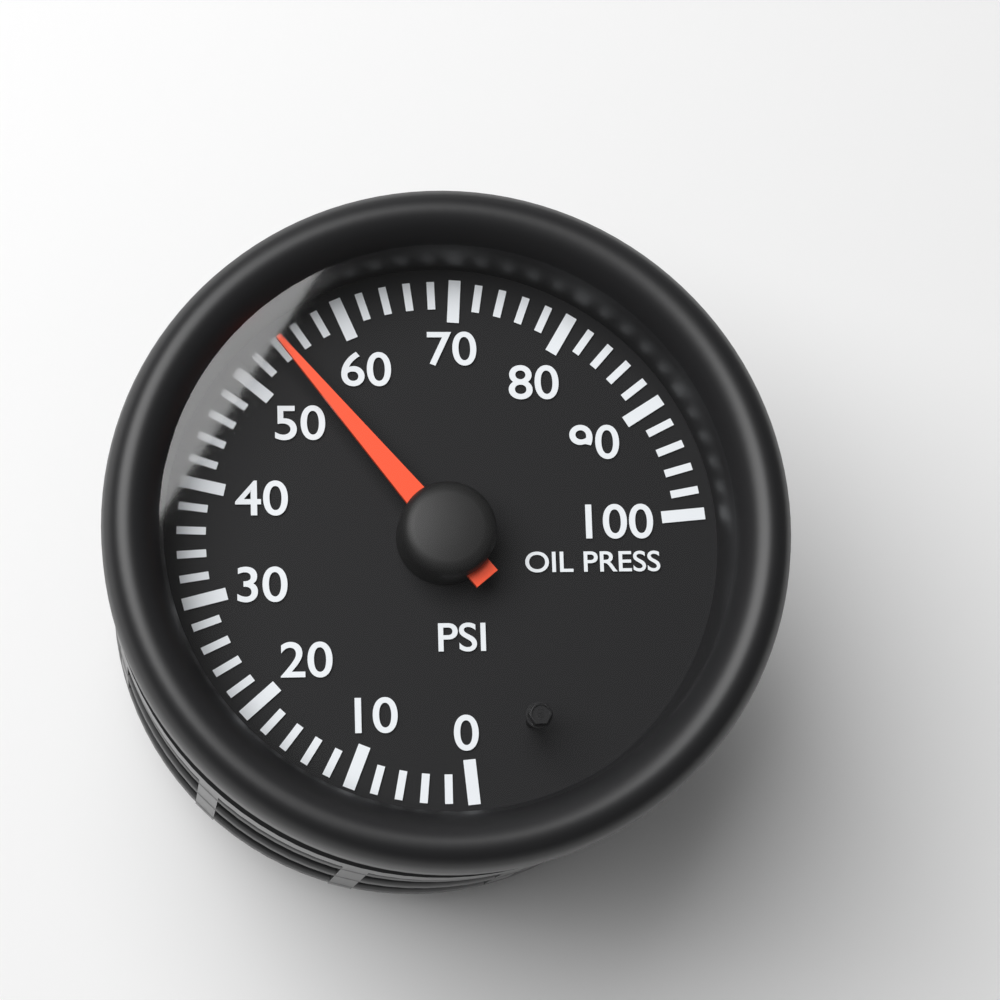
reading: 54 psi
